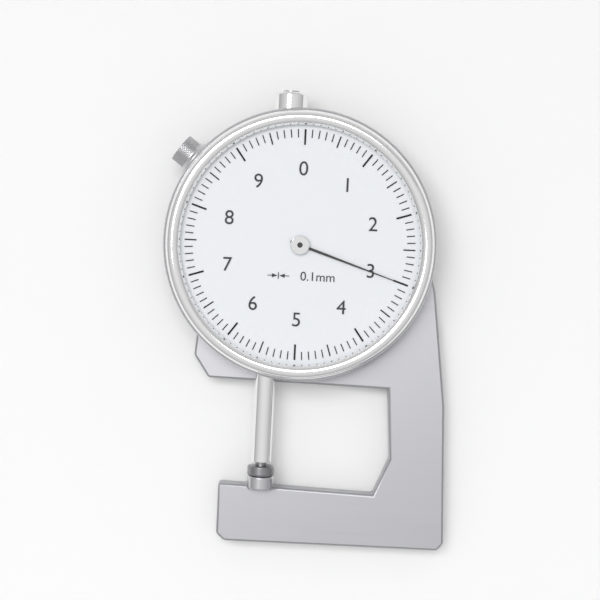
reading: 3.0 mm
